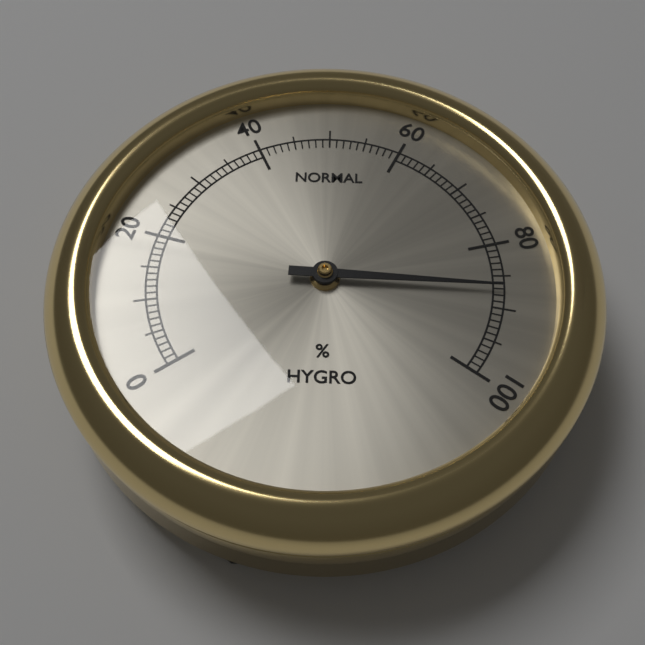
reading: 87 %
